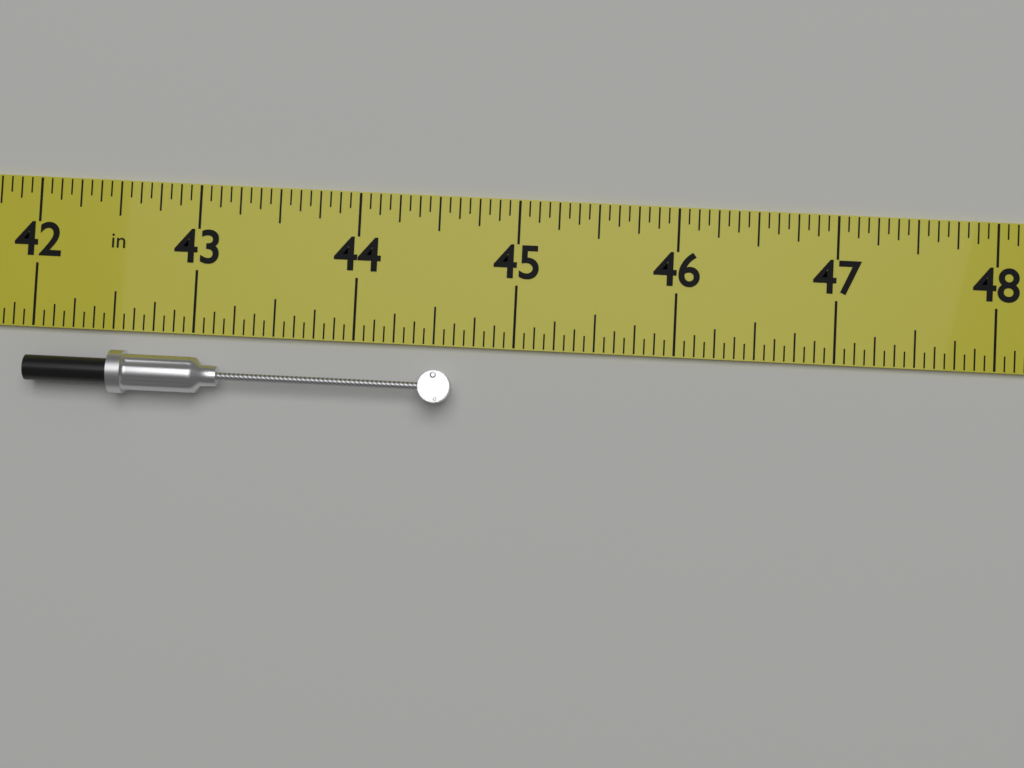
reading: 44.6250 in
